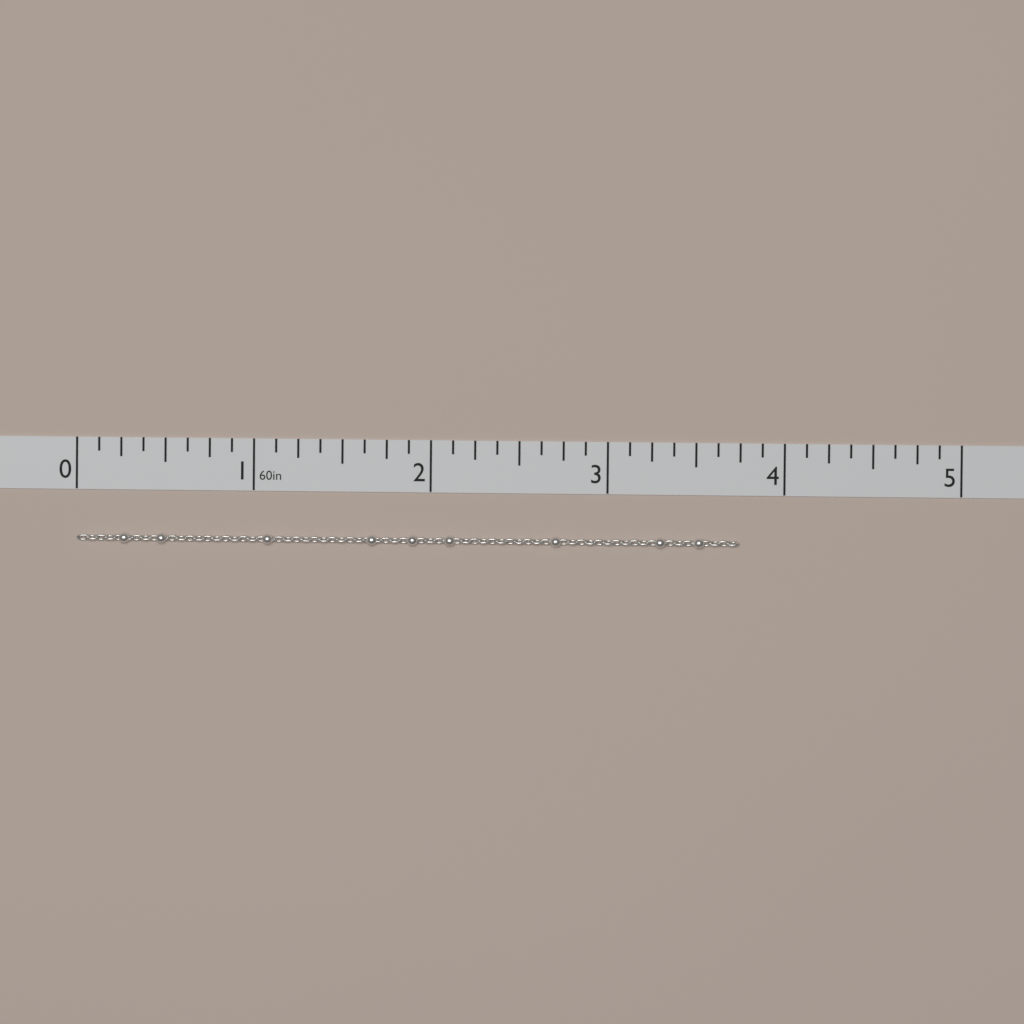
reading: 3.750 in
